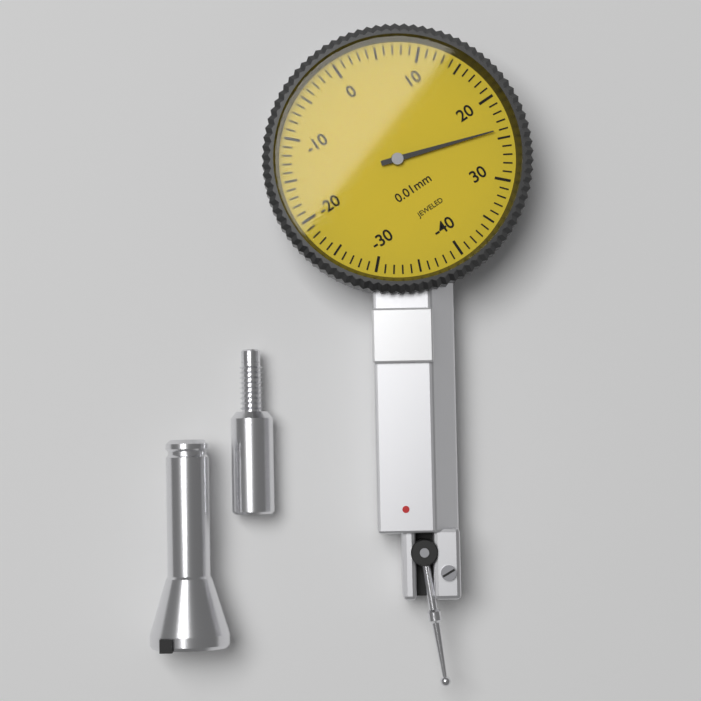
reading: 24 0.01mm
